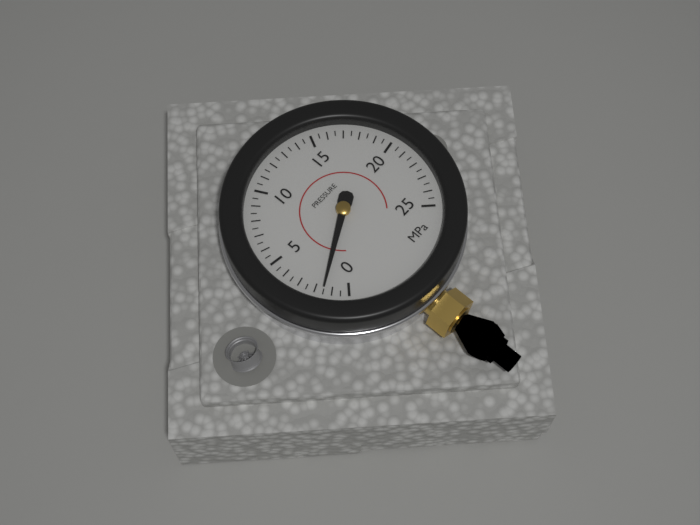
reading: 1.5 MPa
